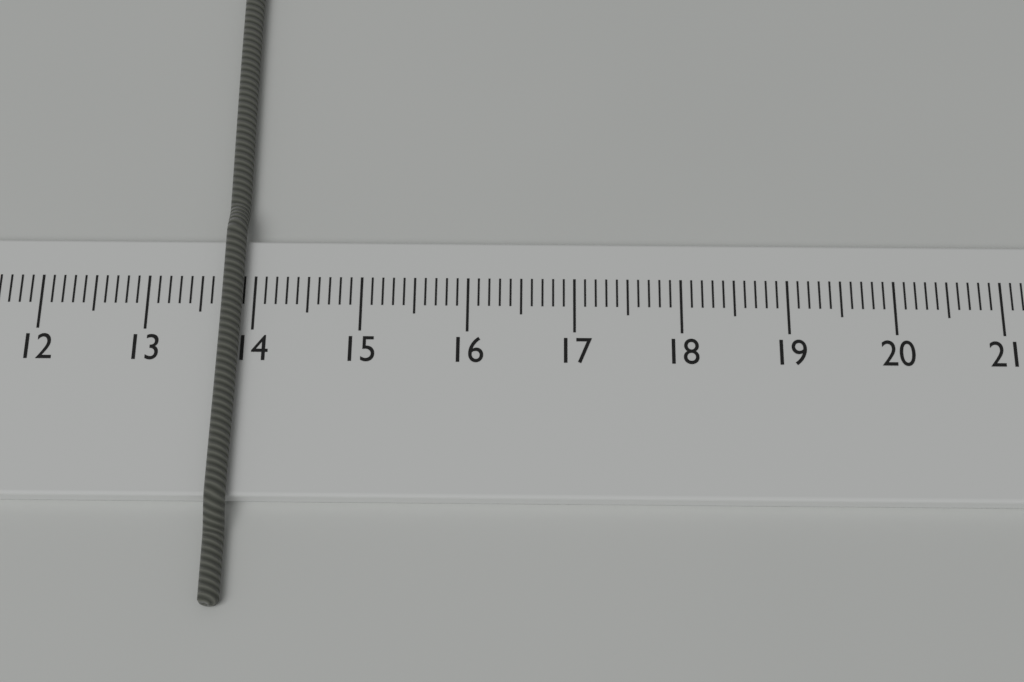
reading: 13.9 cm
